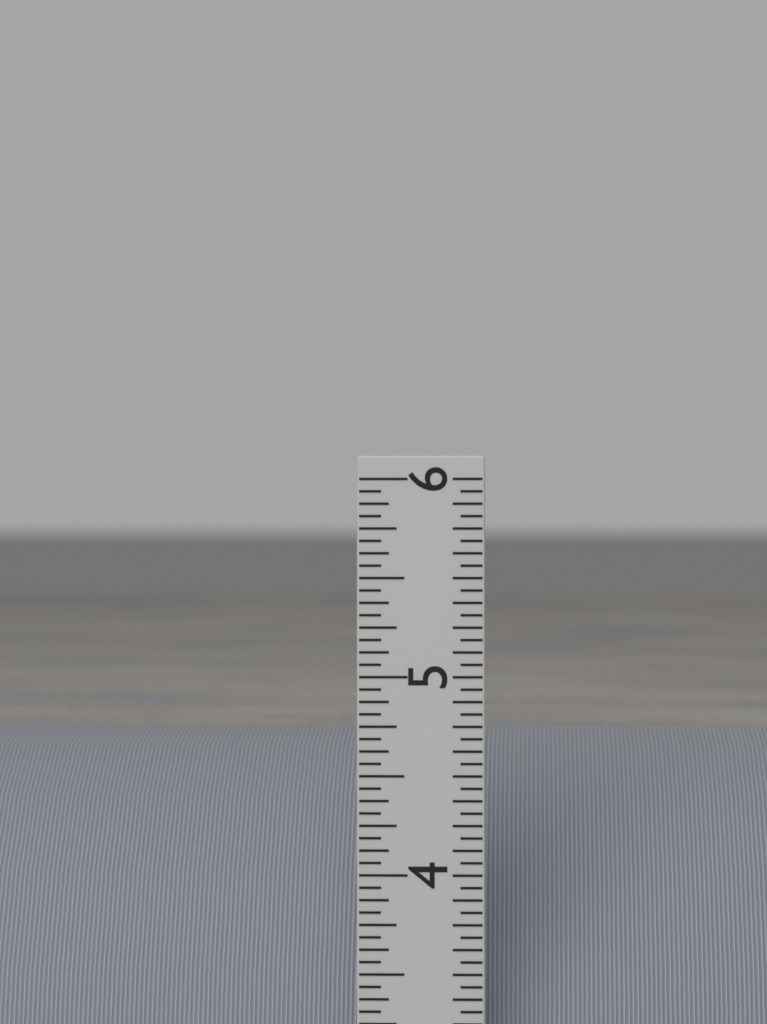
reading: 4.6250 in
